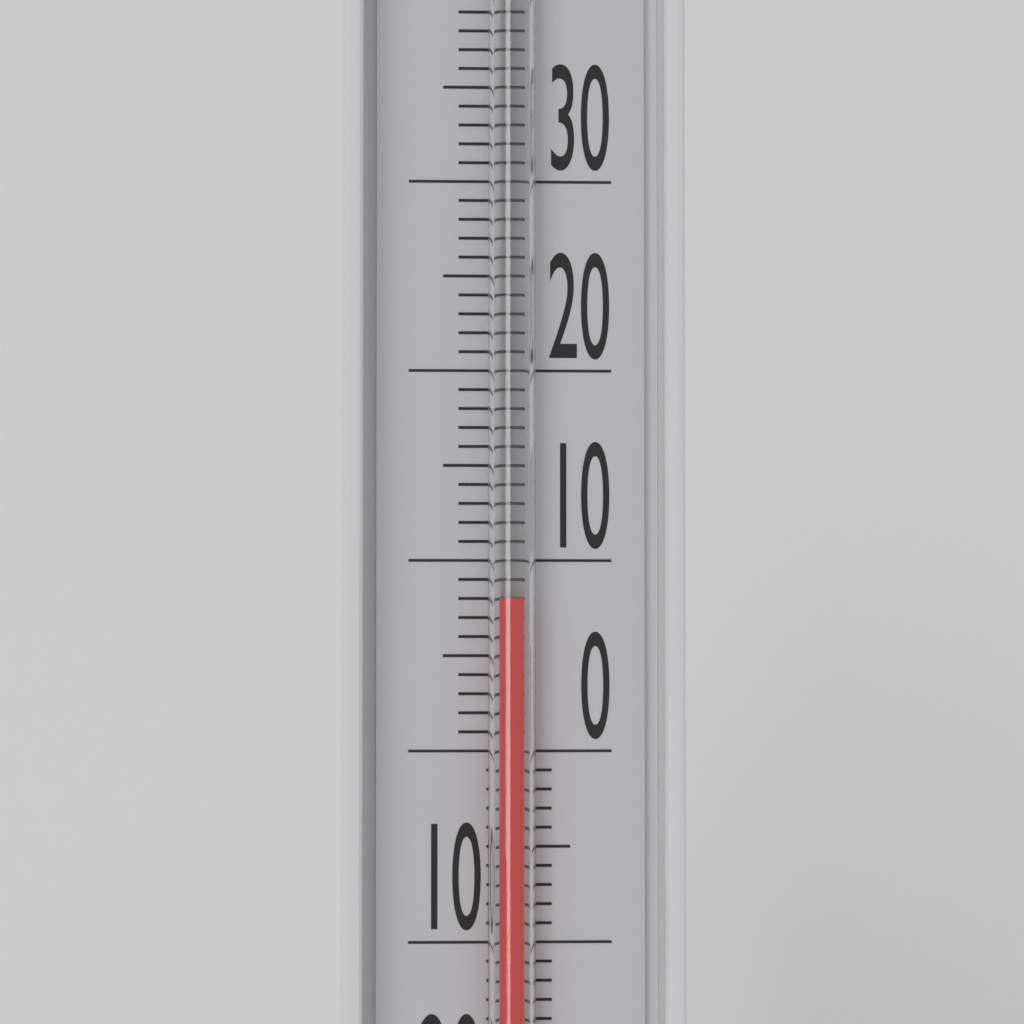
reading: 8 °C
